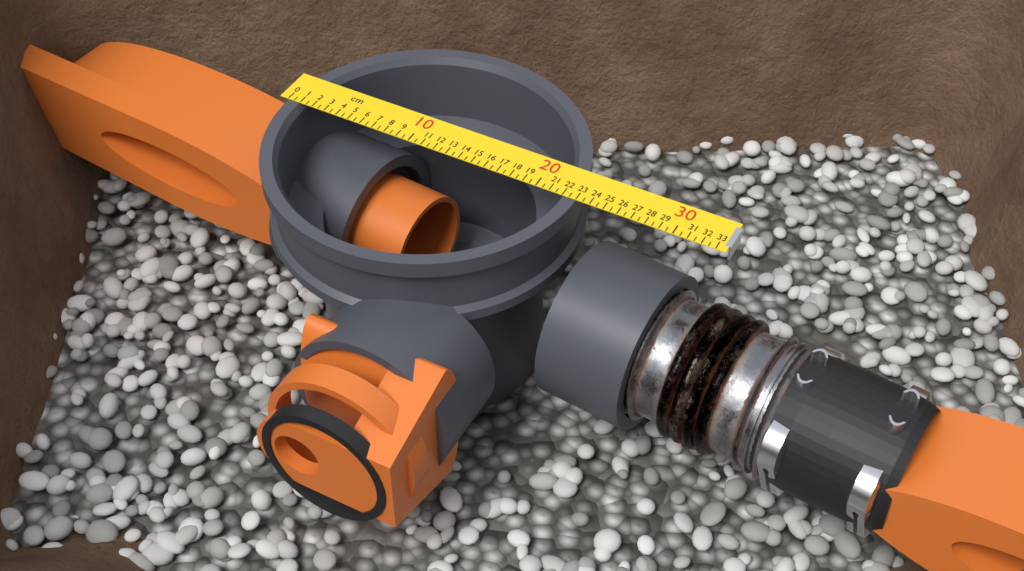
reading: 23.0 cm
